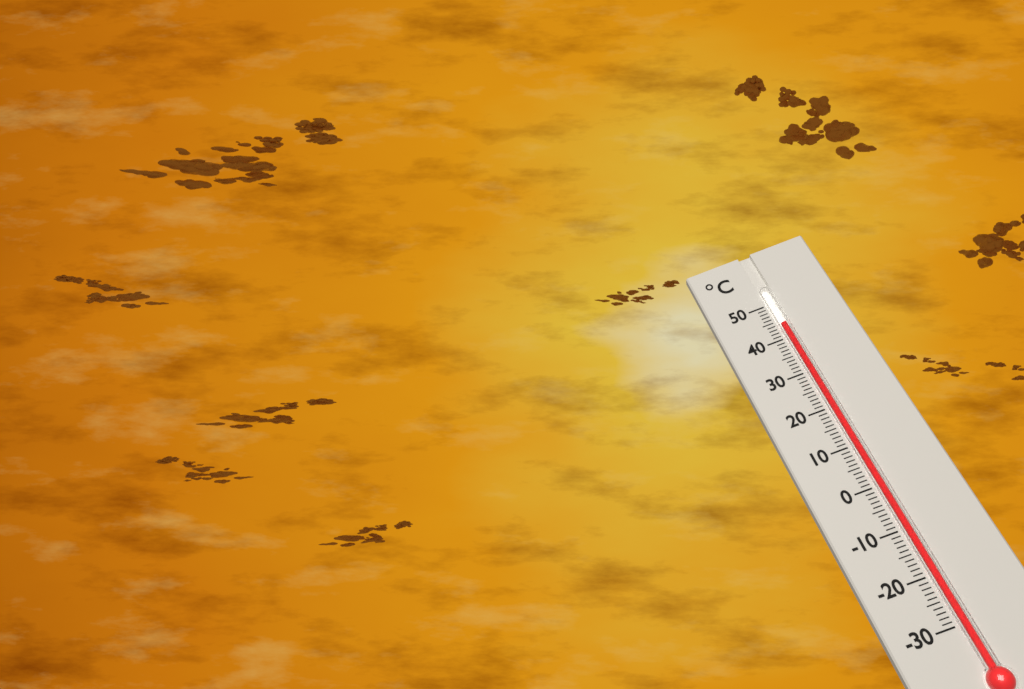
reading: 44 °C
